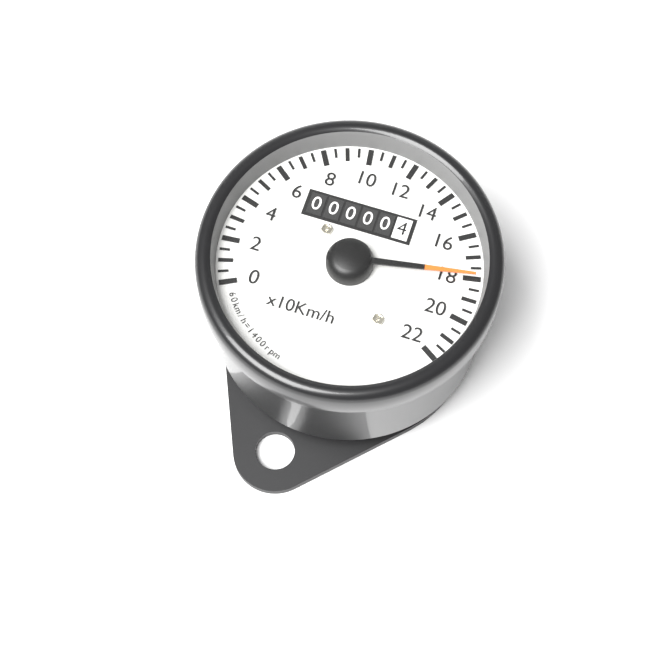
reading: 18.0 x10 km/h
